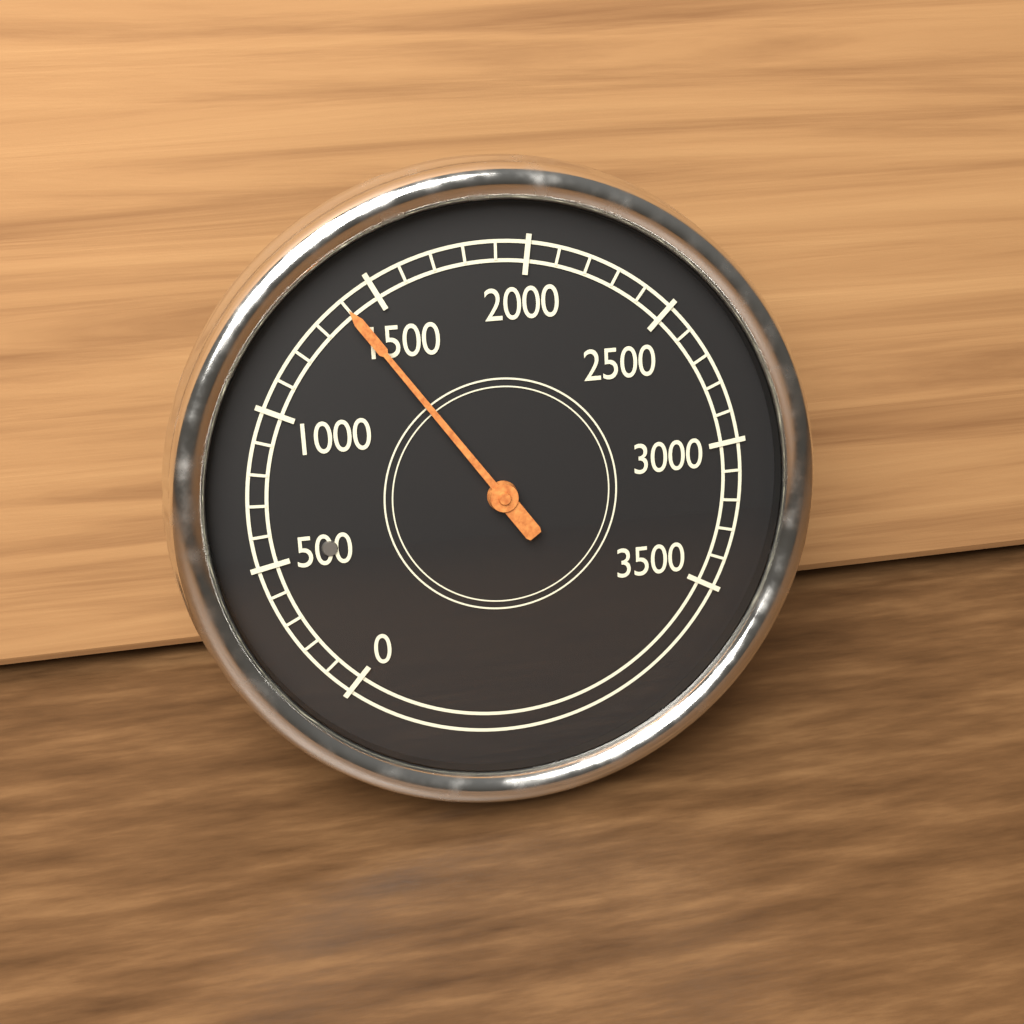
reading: 1400 (no unit)
